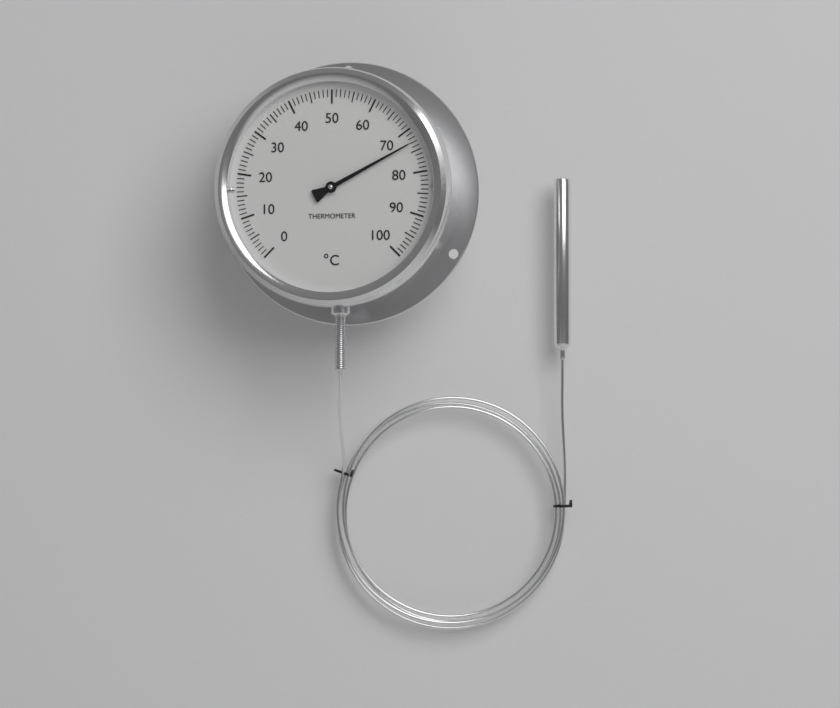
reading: 73 °C
